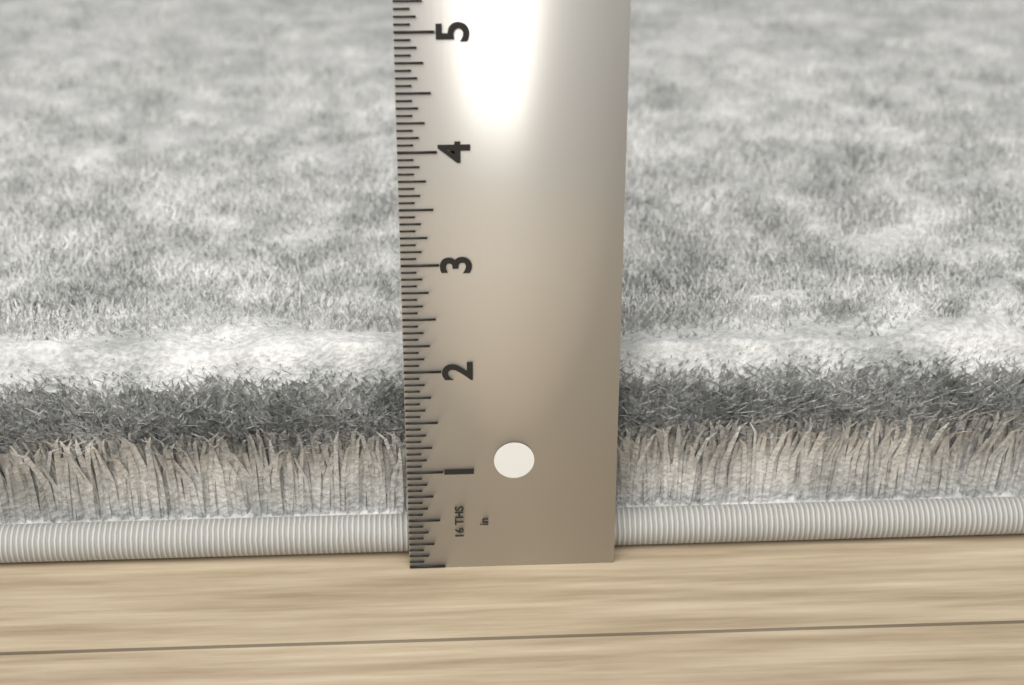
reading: 1.9375 in
